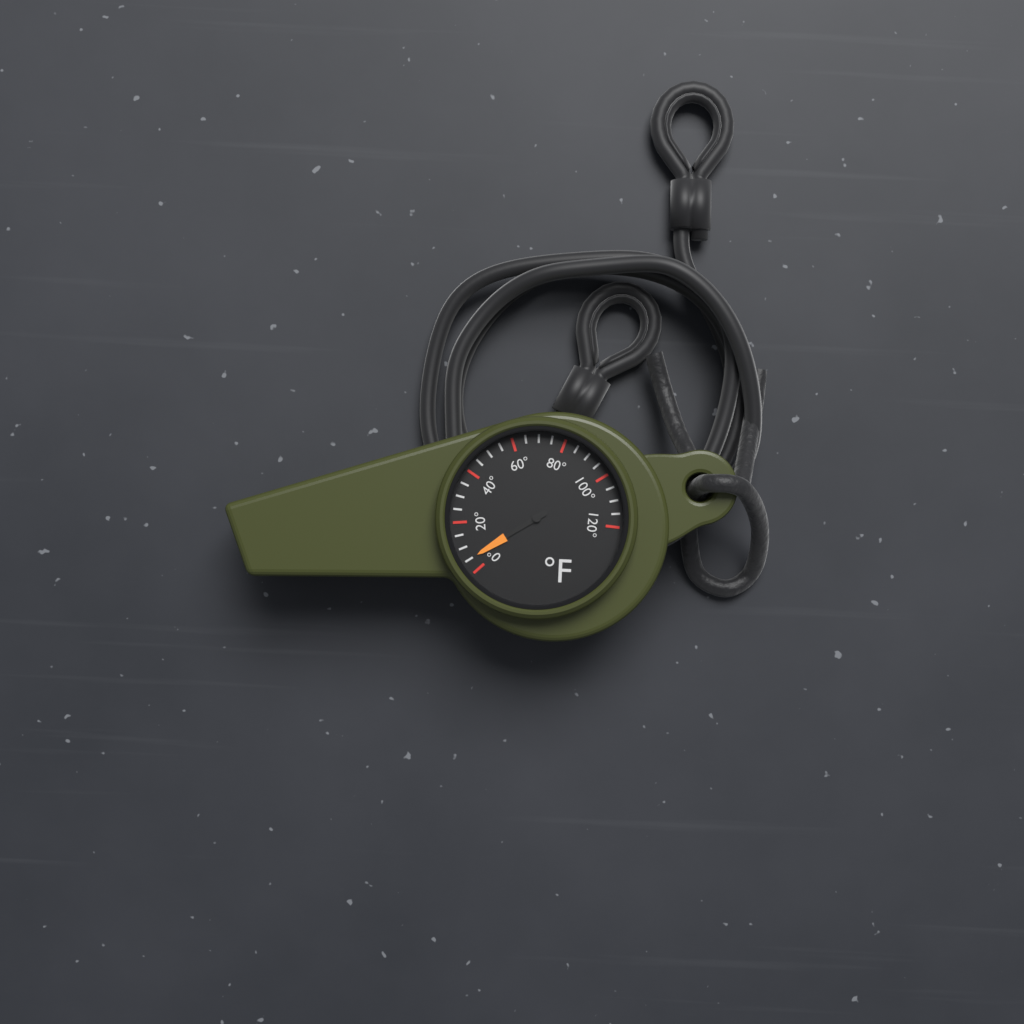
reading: 5 °F
